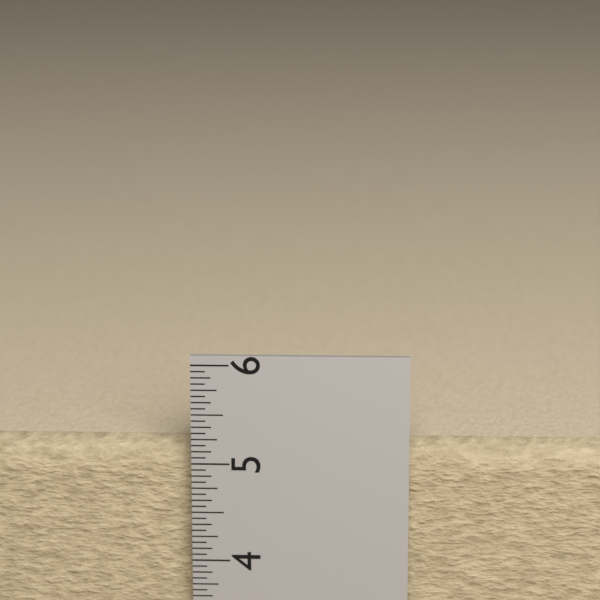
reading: 5.1875 in
